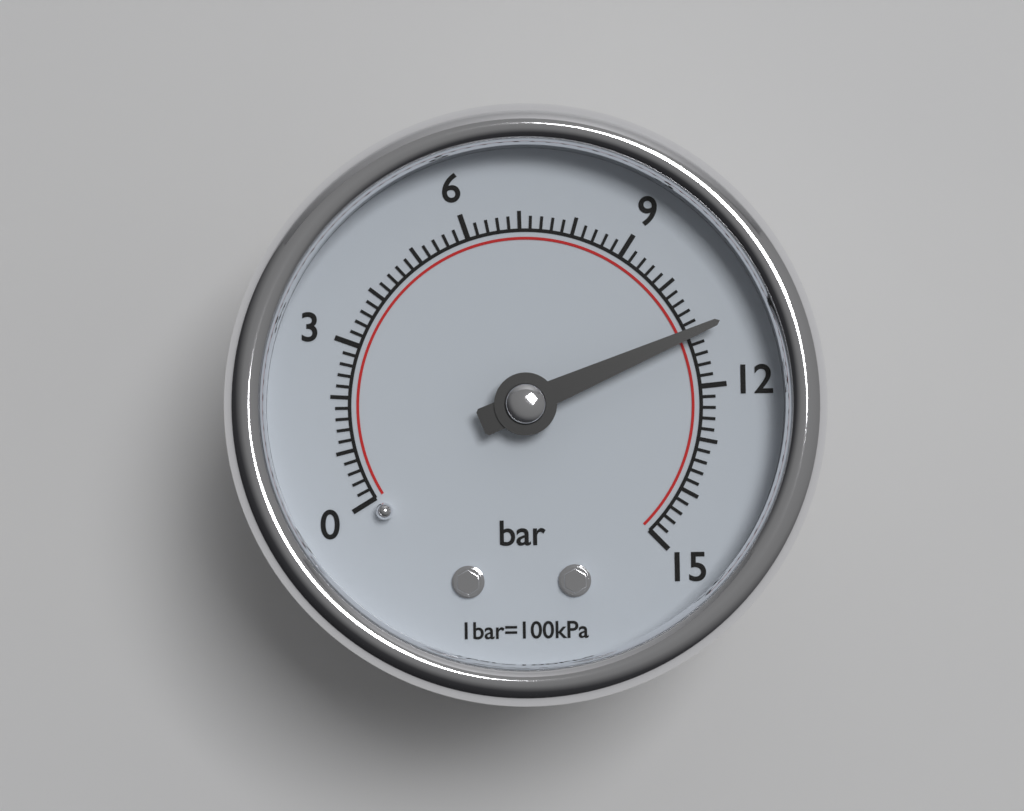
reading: 11.0 bar
